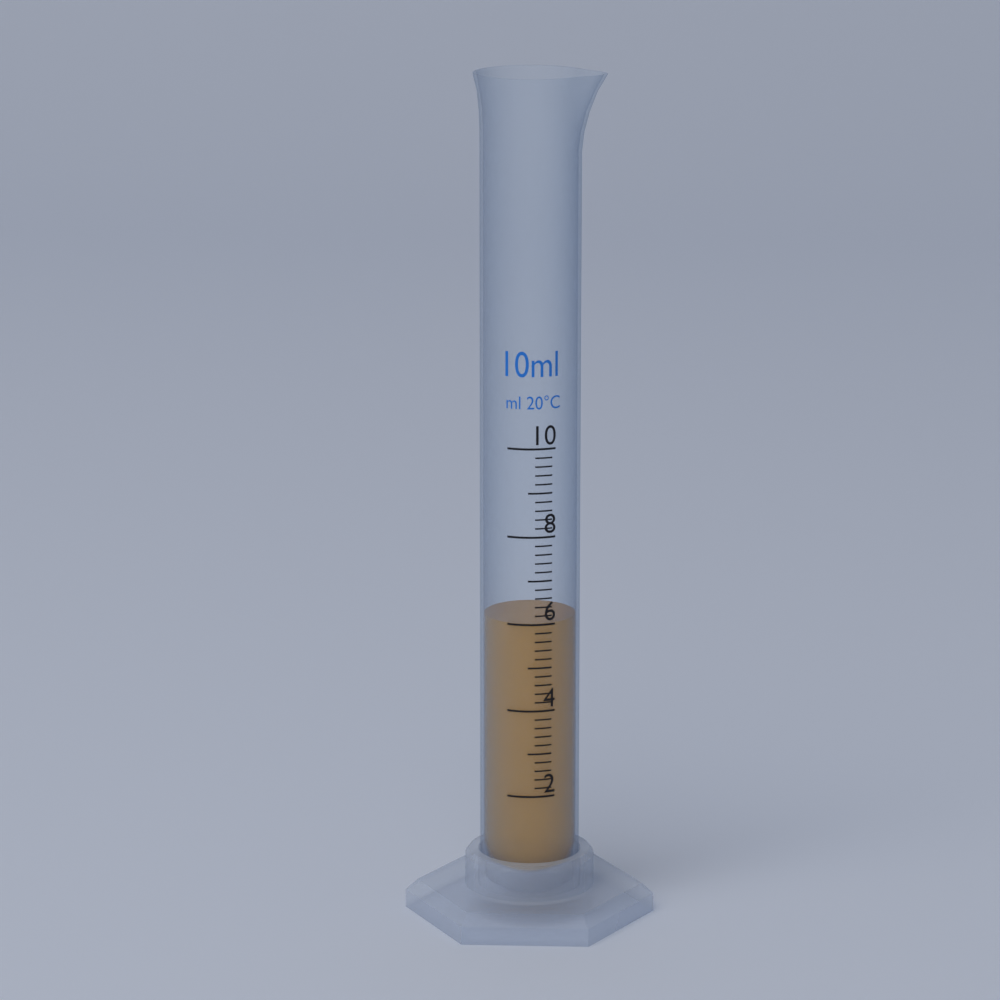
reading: 6.0 ml
